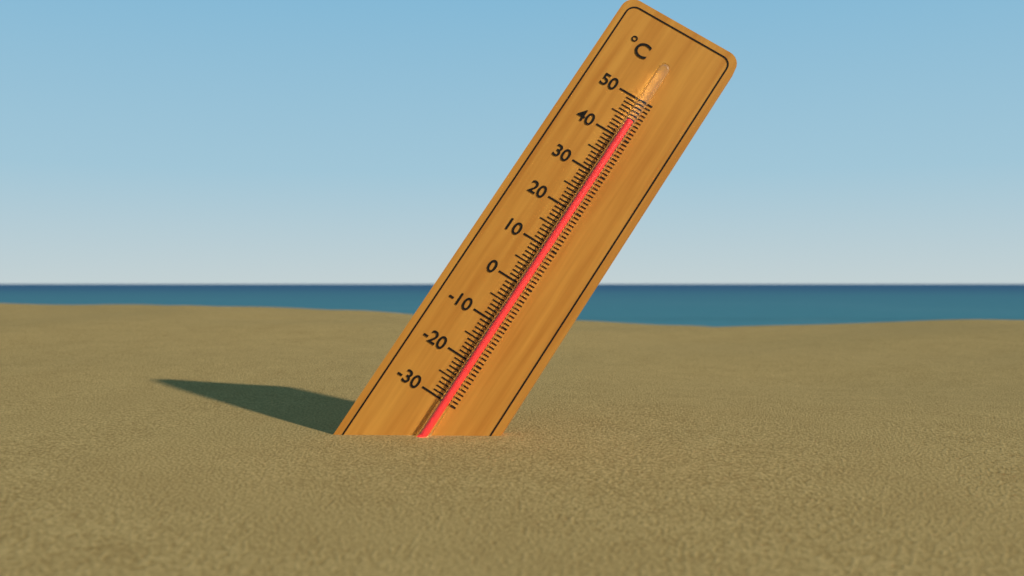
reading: 44 °C
